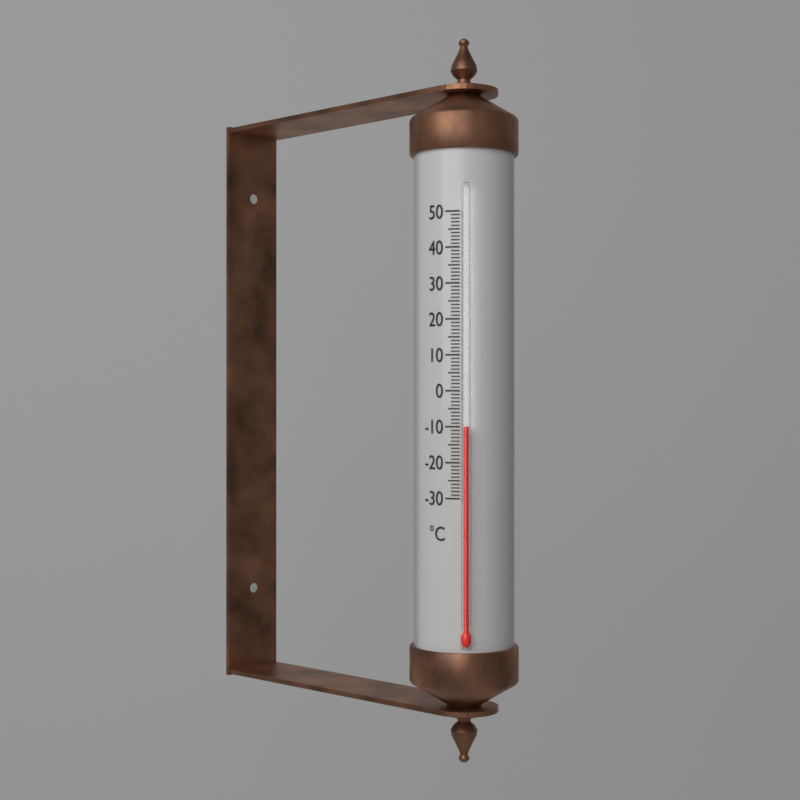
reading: -10 °C
